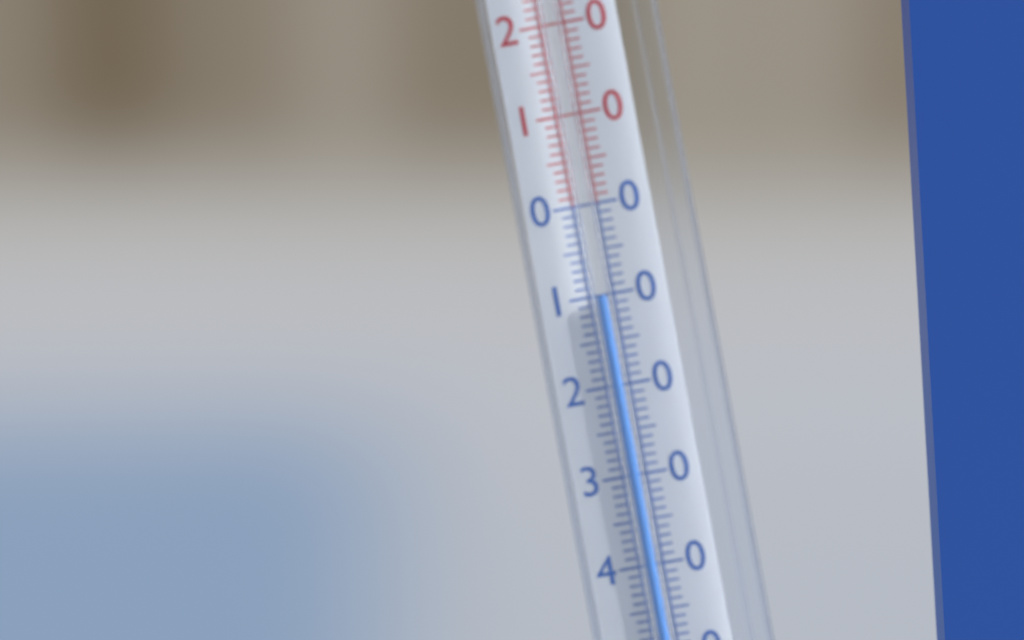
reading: -10 °C
